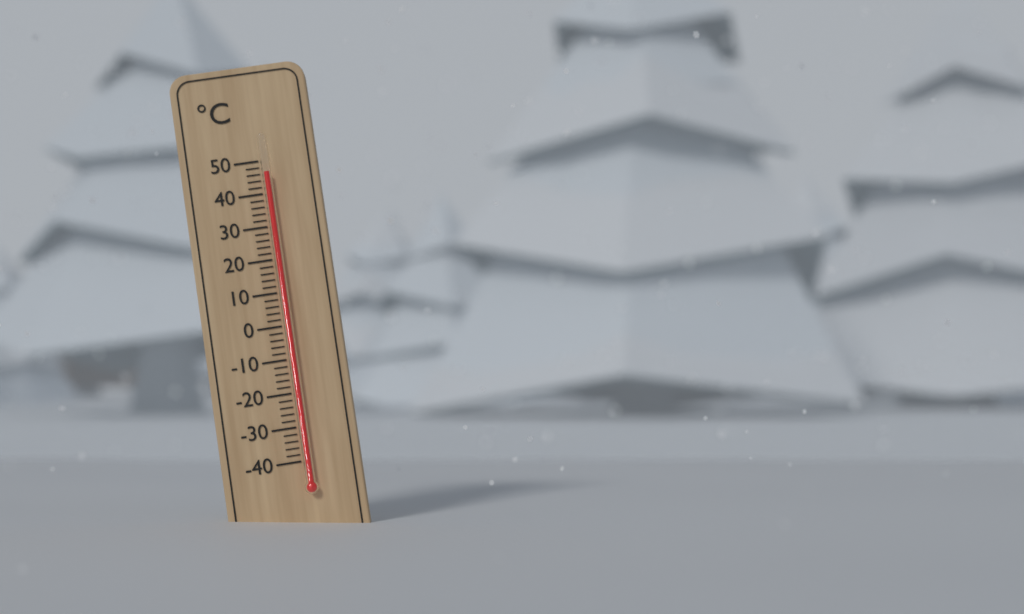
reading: 46 °C
